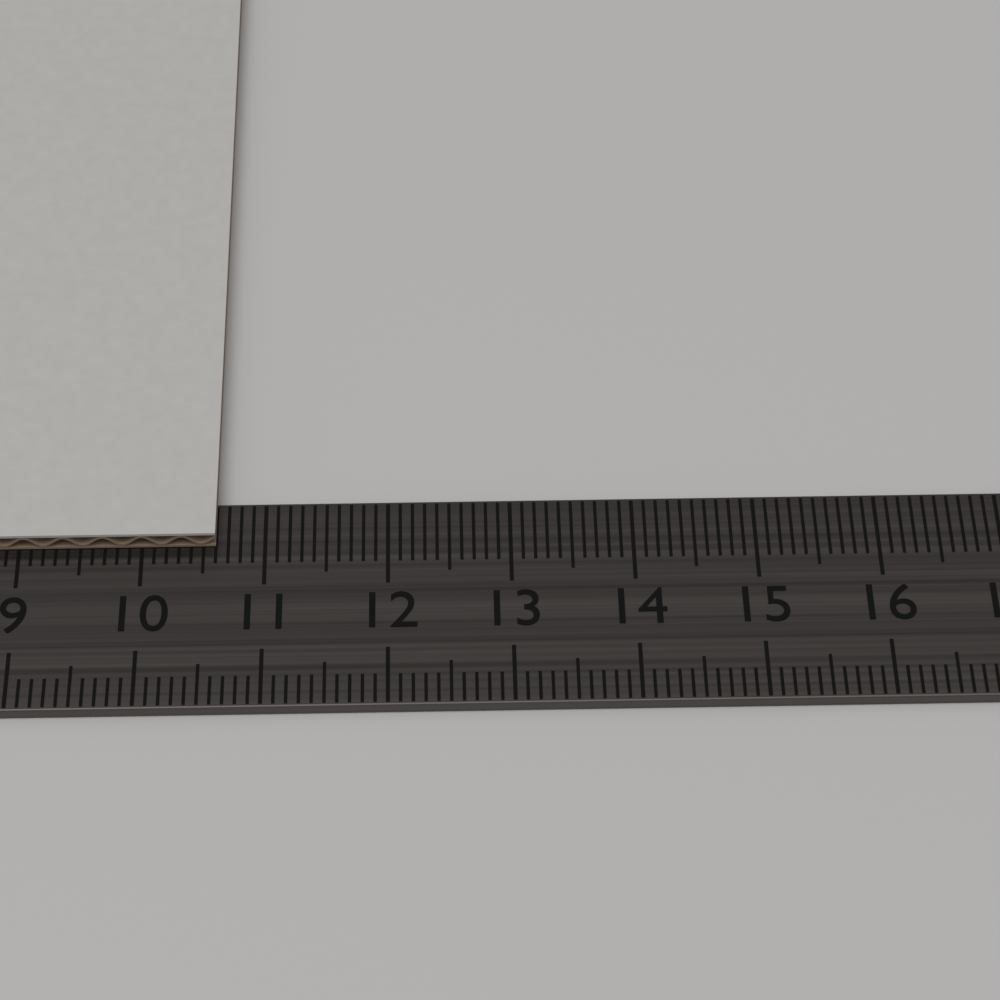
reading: 10.6 cm
